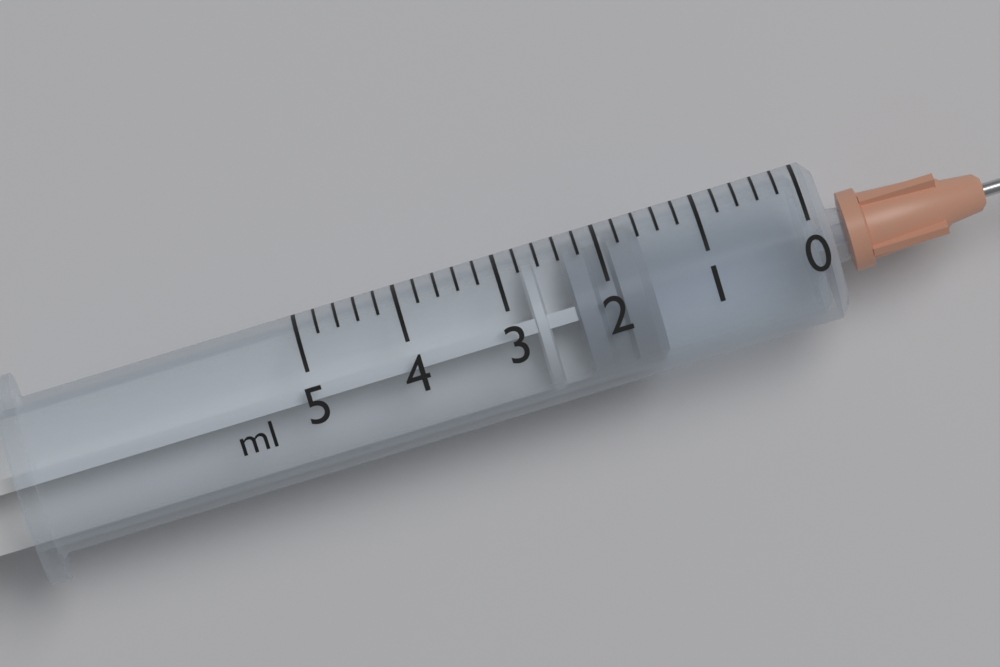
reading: 1.6 ml
